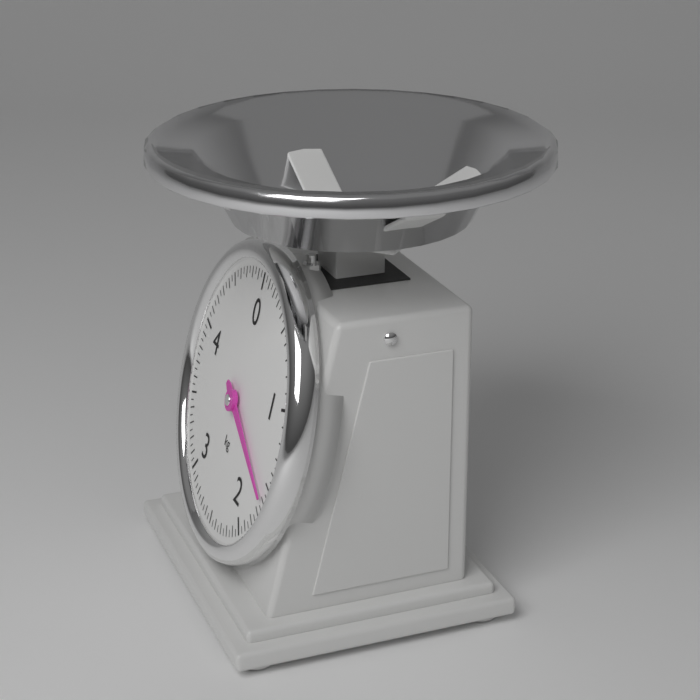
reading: 1.60 kg
